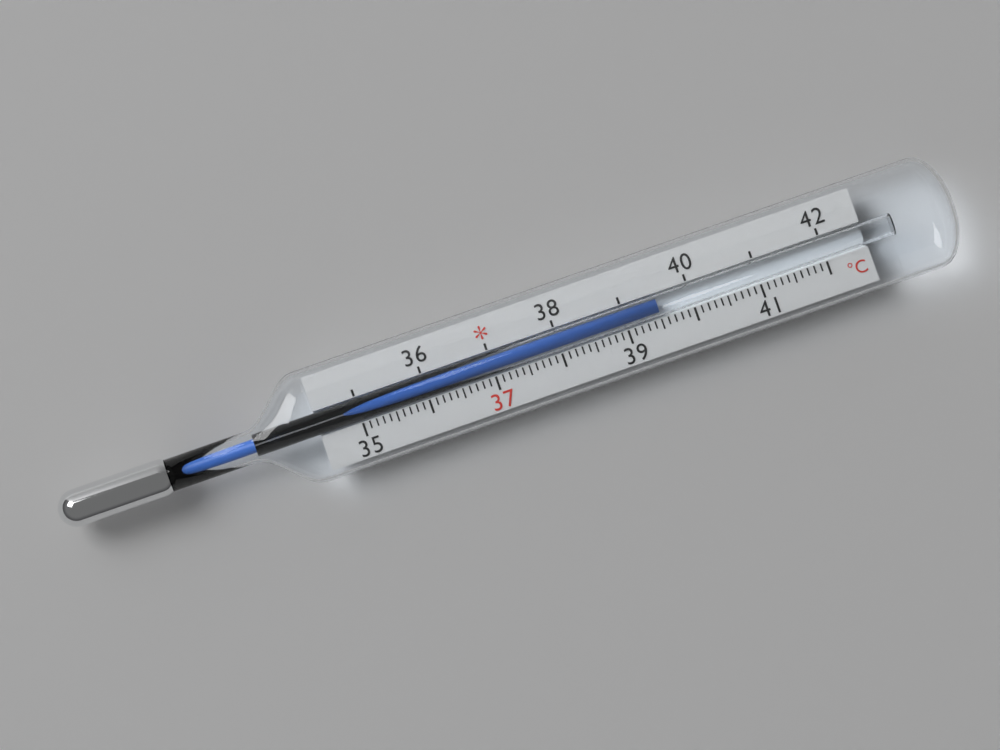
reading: 39.5 °C
